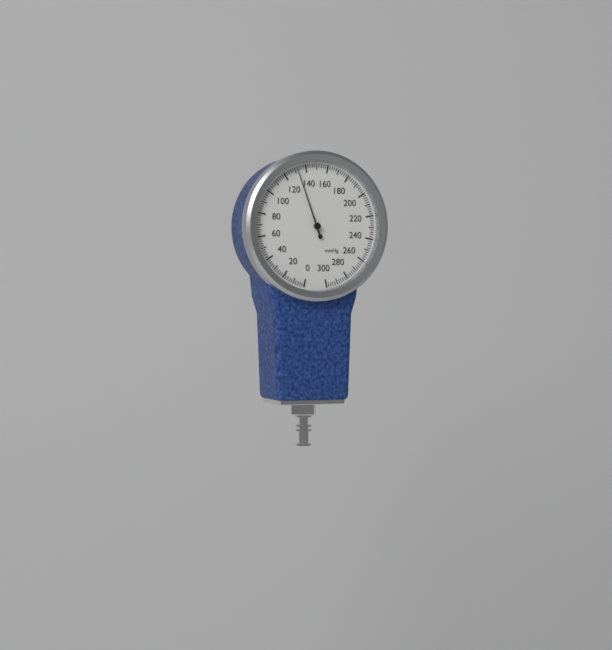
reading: 132 mmHg
